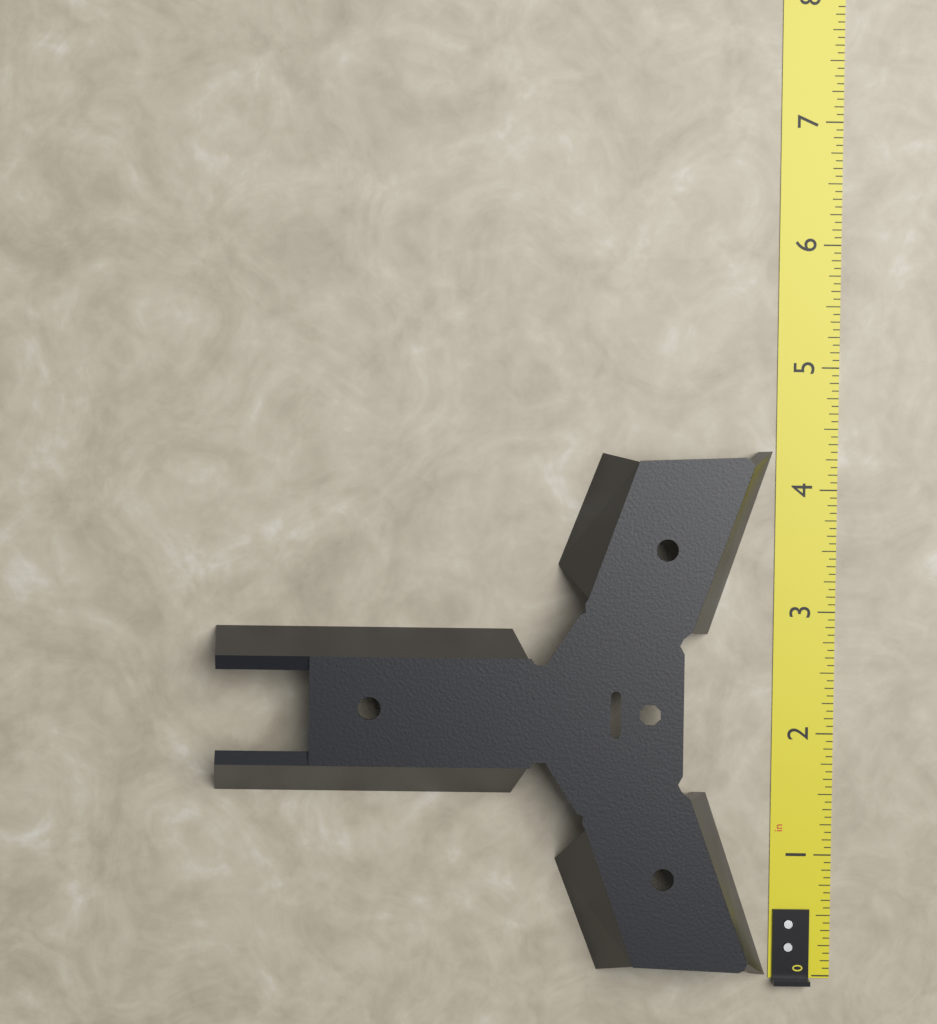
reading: 4.3125 in
